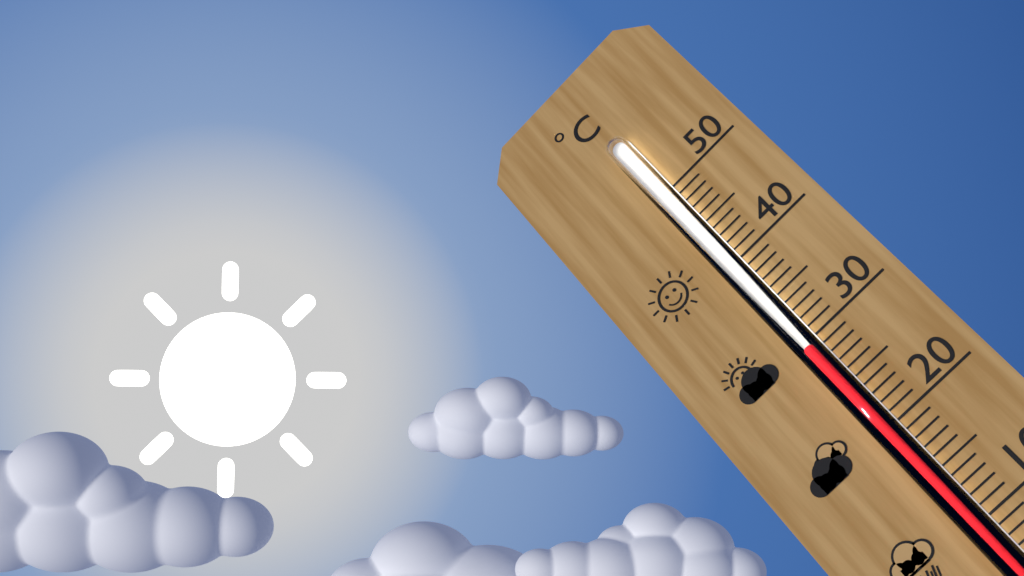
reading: 29 °C
